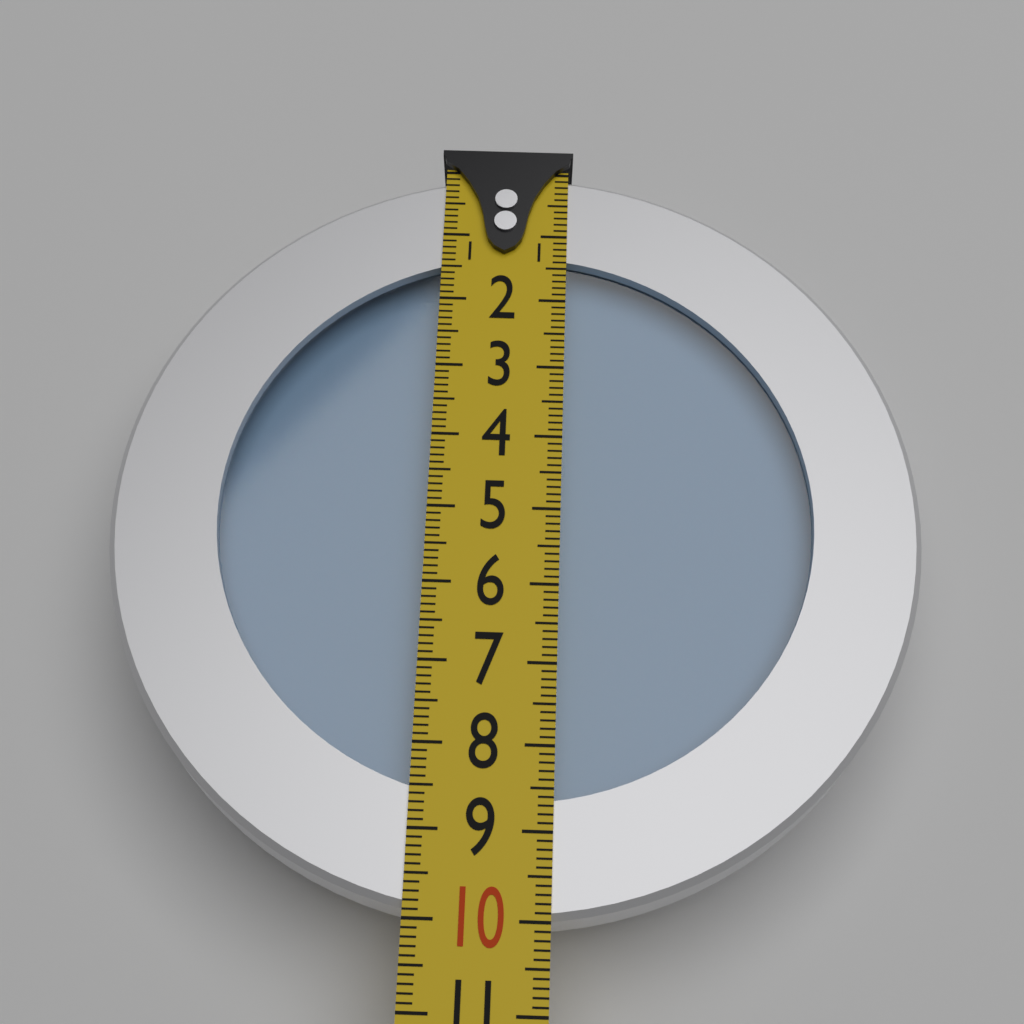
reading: 10.0 (no unit)
